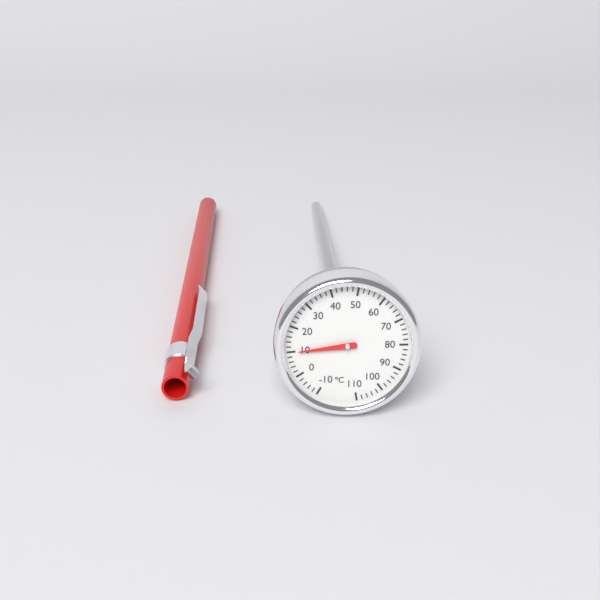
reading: 10 °C
